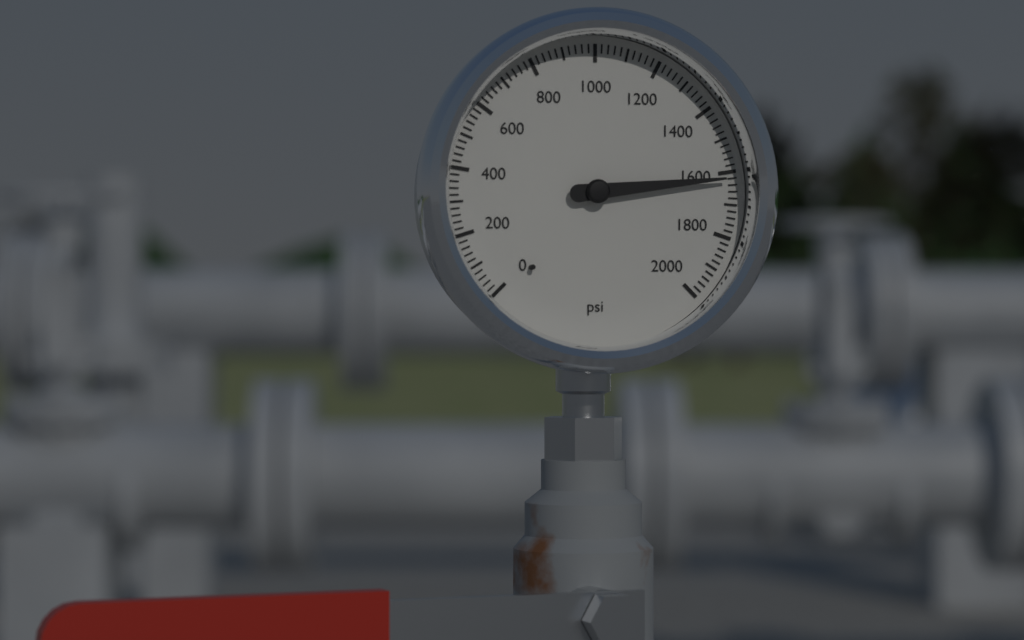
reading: 1620 psi
